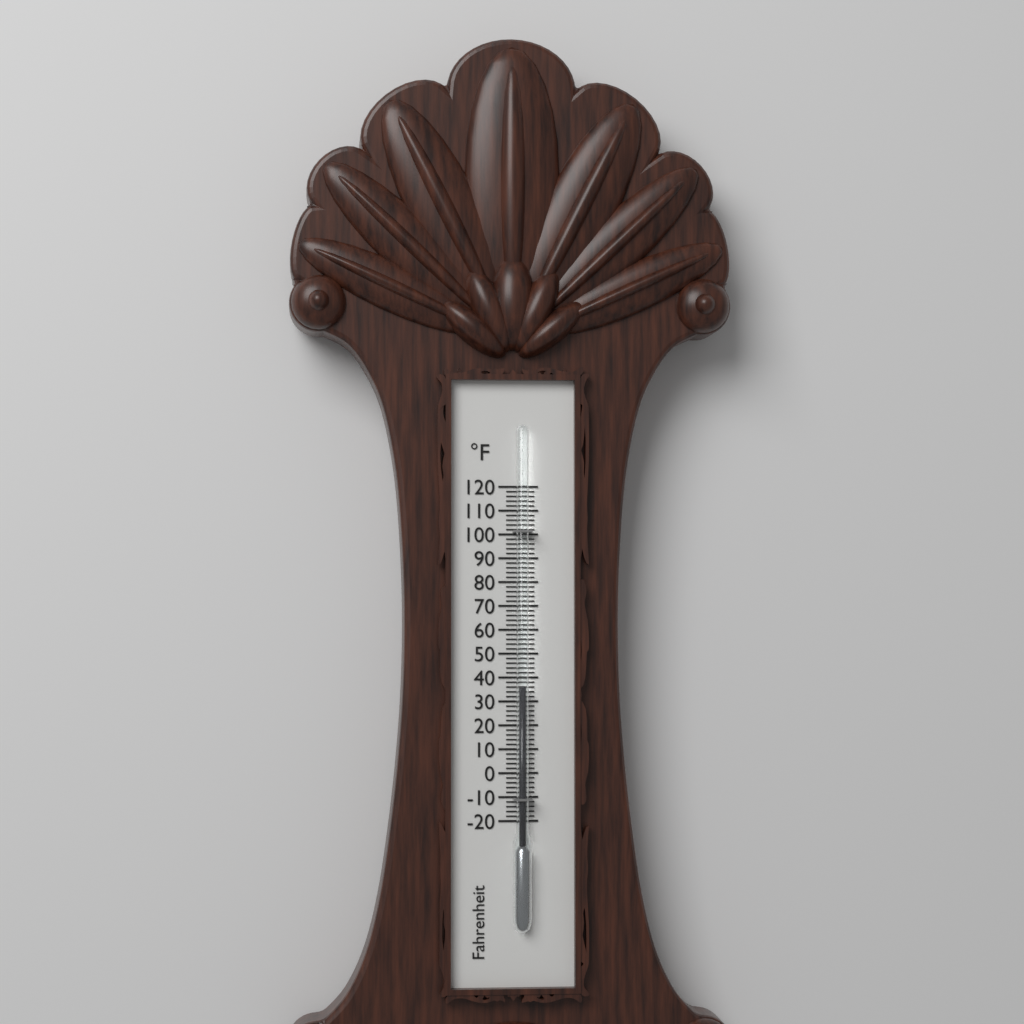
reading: 36 °F
